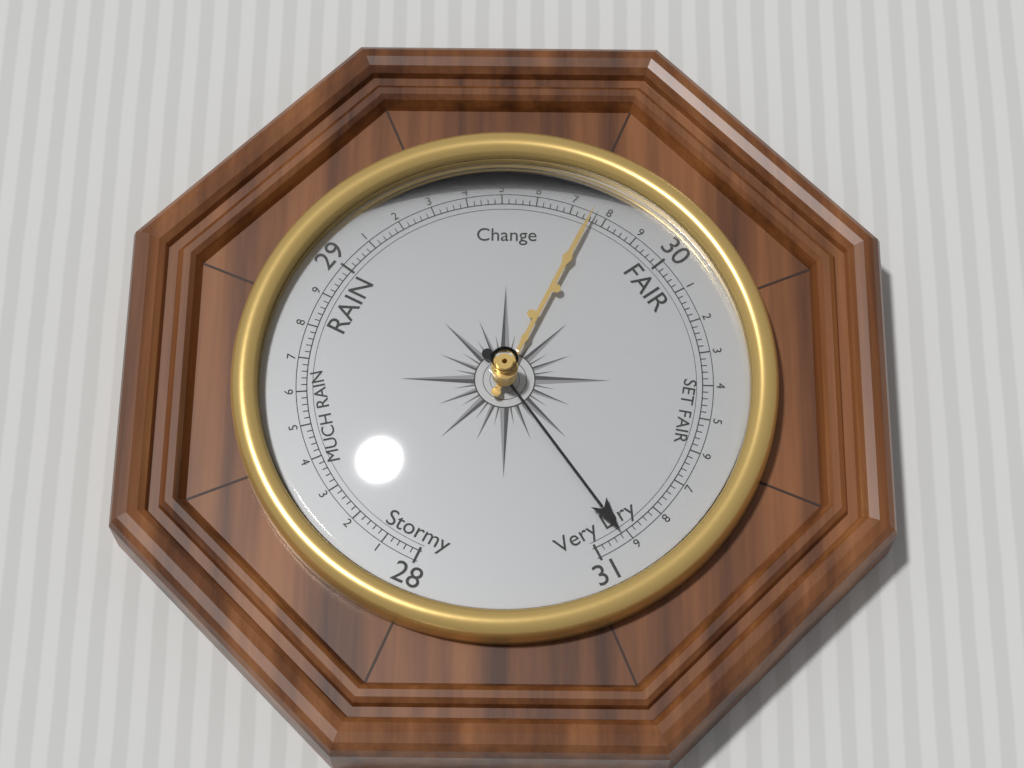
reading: 30.92 (no unit)
